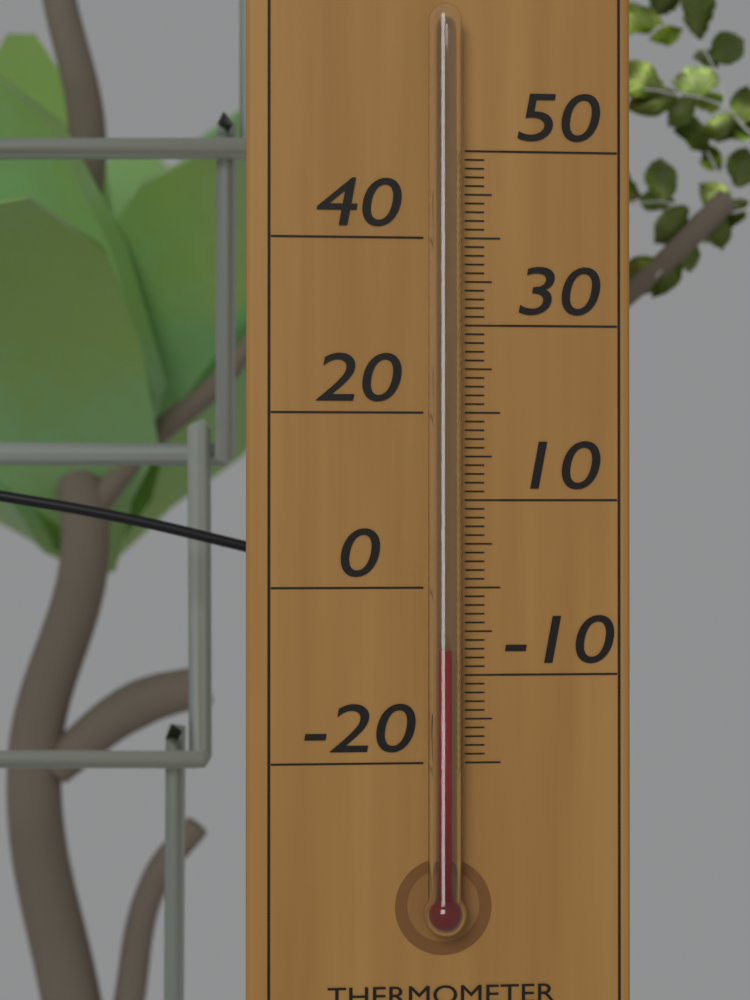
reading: -7 °C
